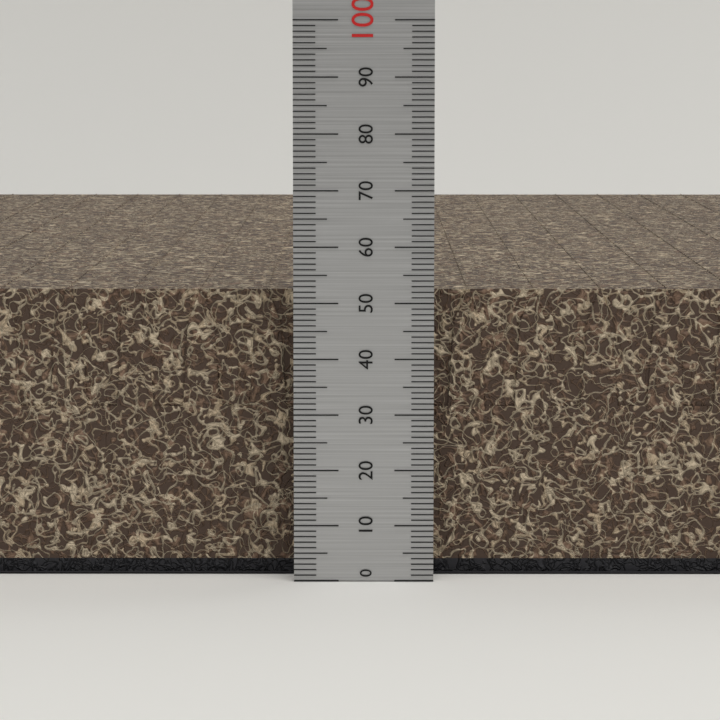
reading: 52 (no unit)
